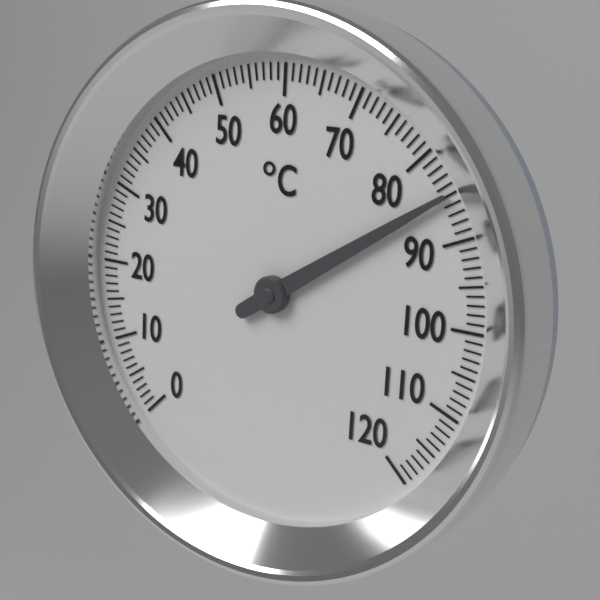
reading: 85 °C
